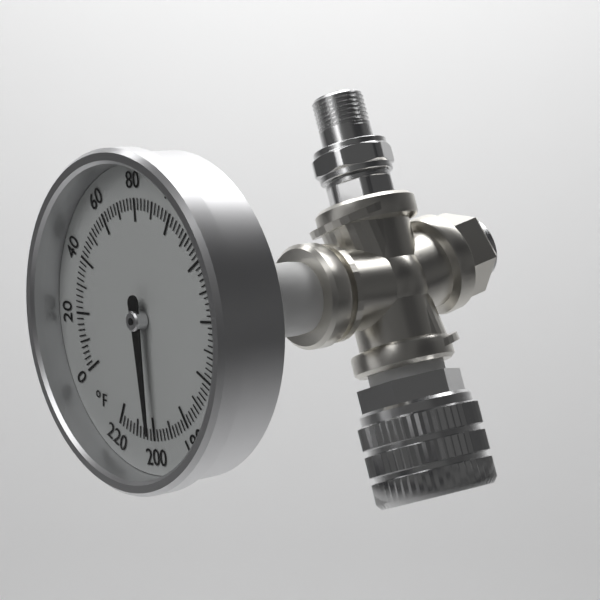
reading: 200 °F
